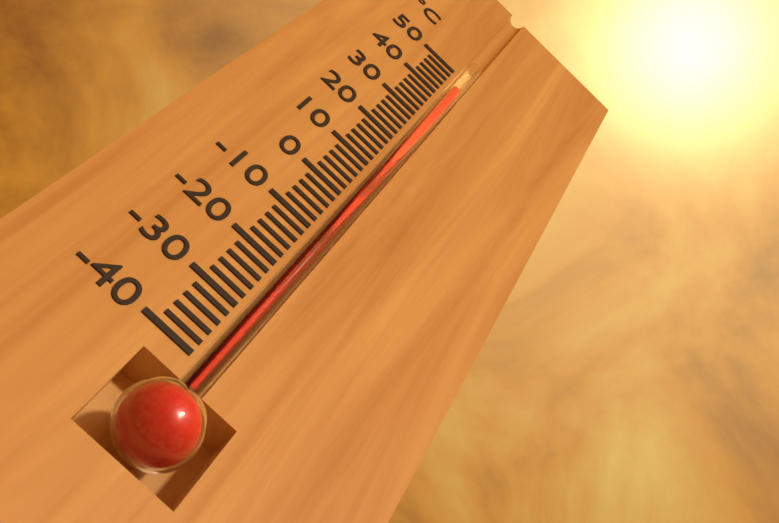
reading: 45 °C
